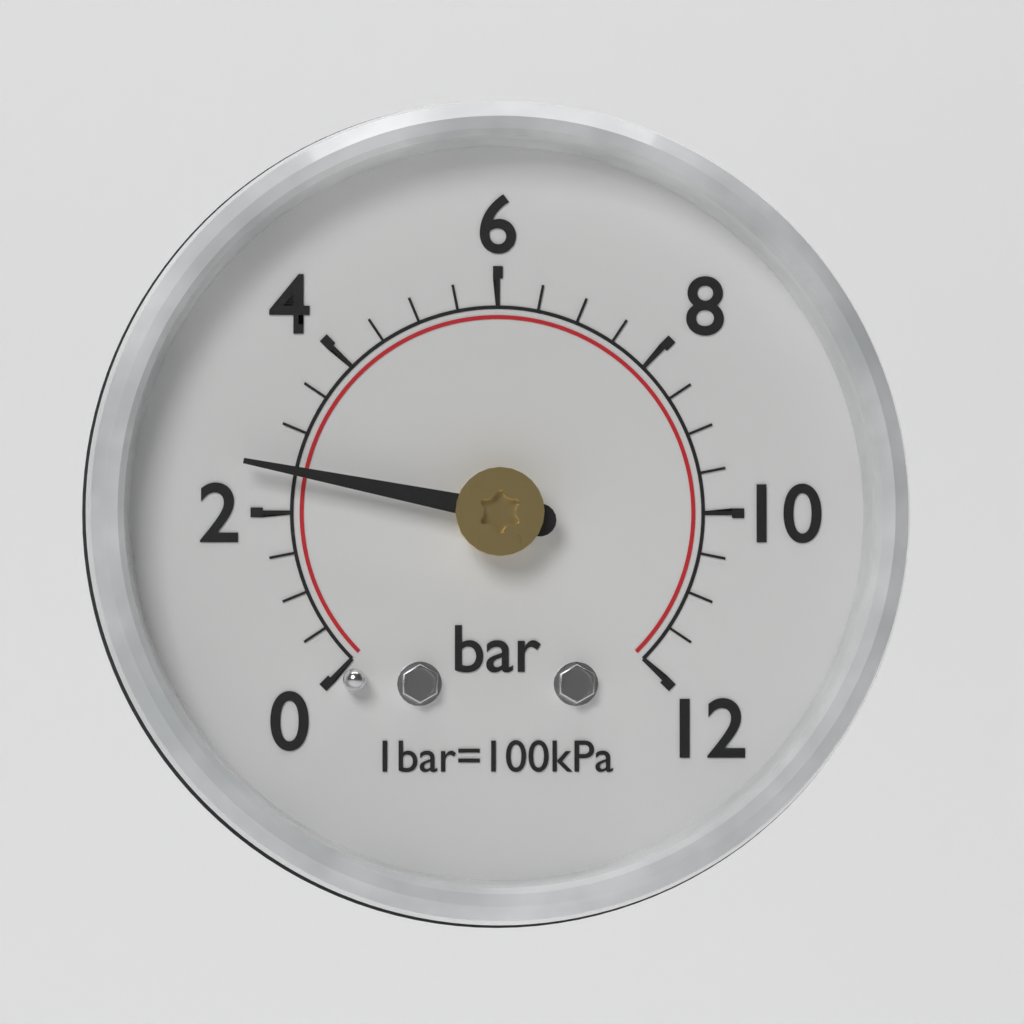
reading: 2.5 bar
